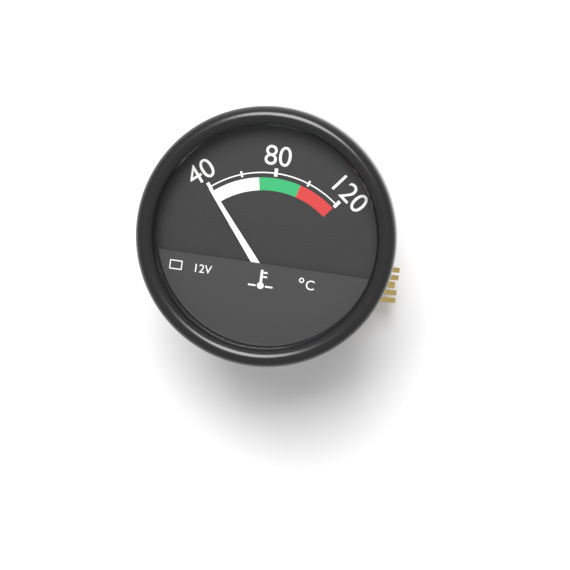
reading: 40 °C
